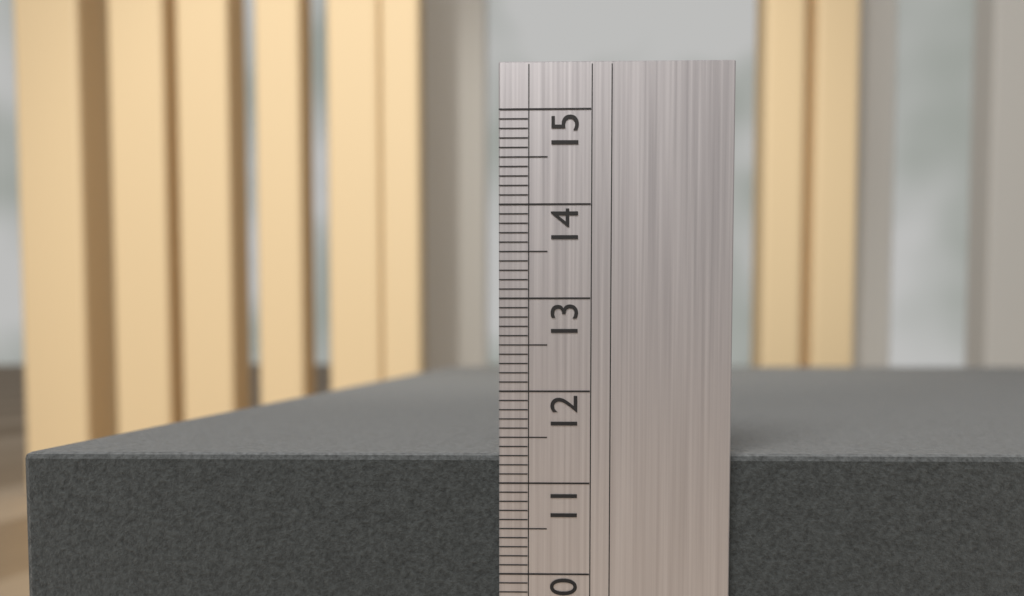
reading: 11.3 (no unit)
